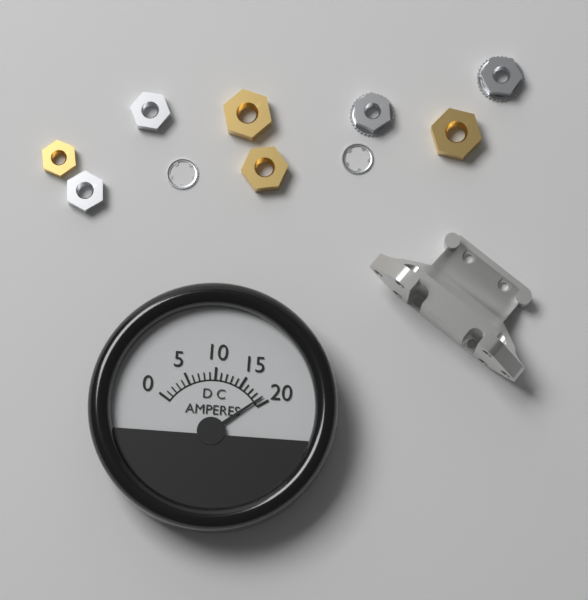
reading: 19 A
